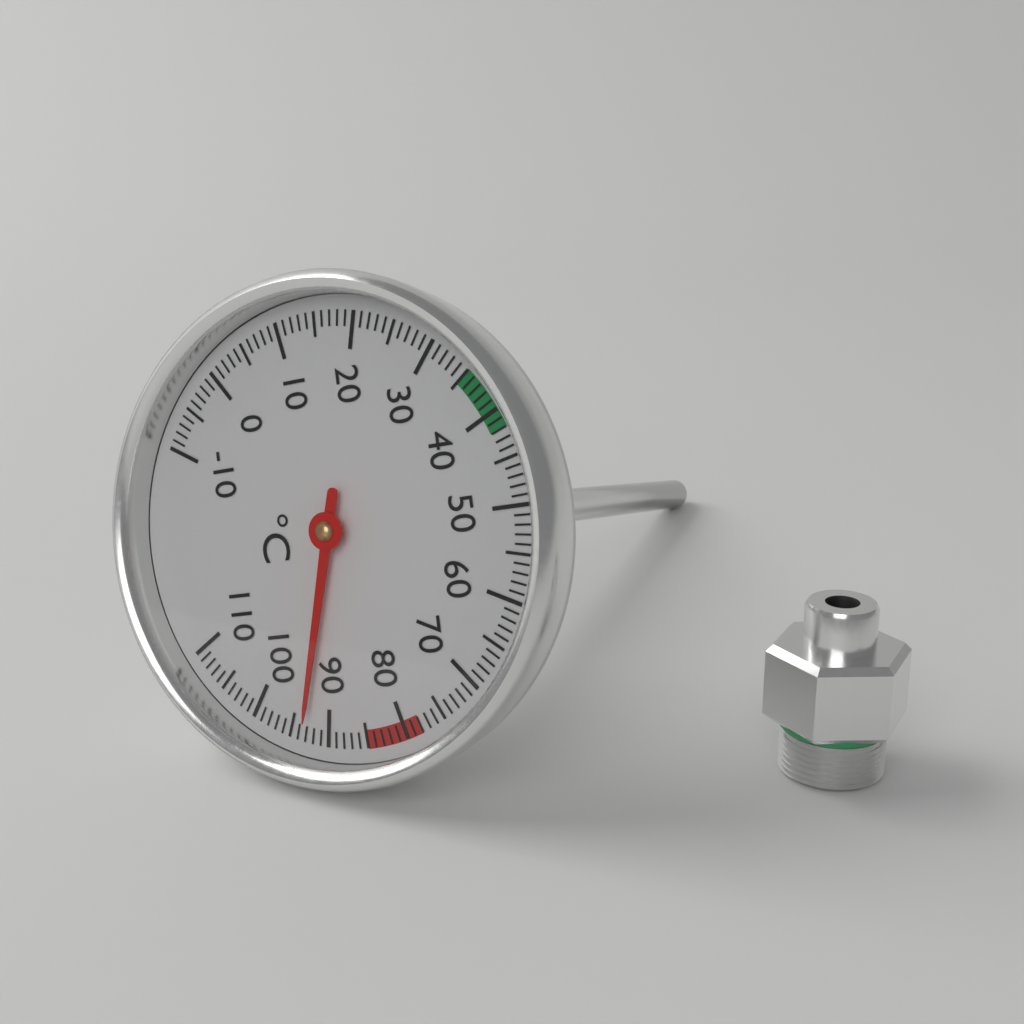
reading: 93 °C
